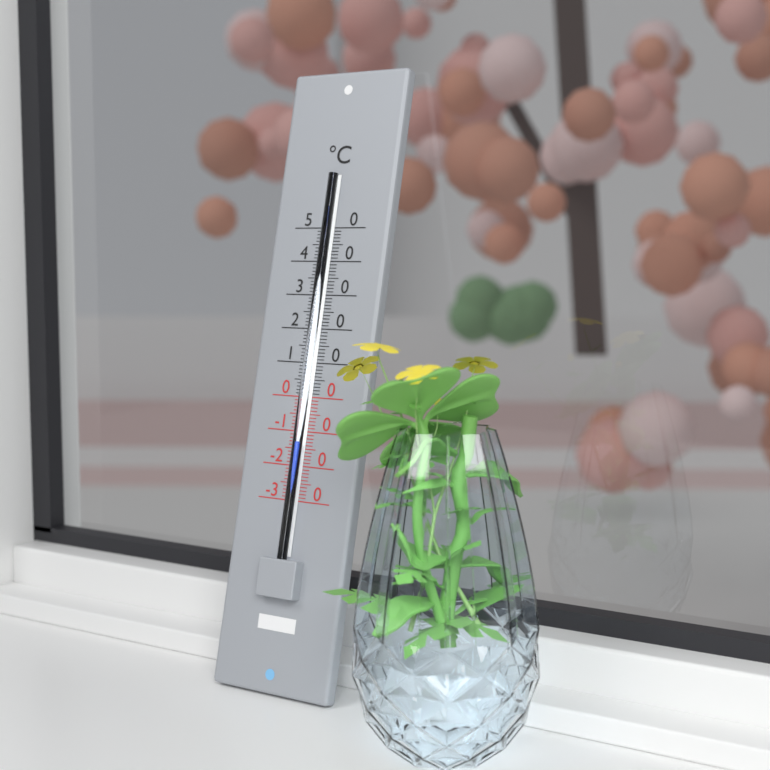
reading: -13 °C
